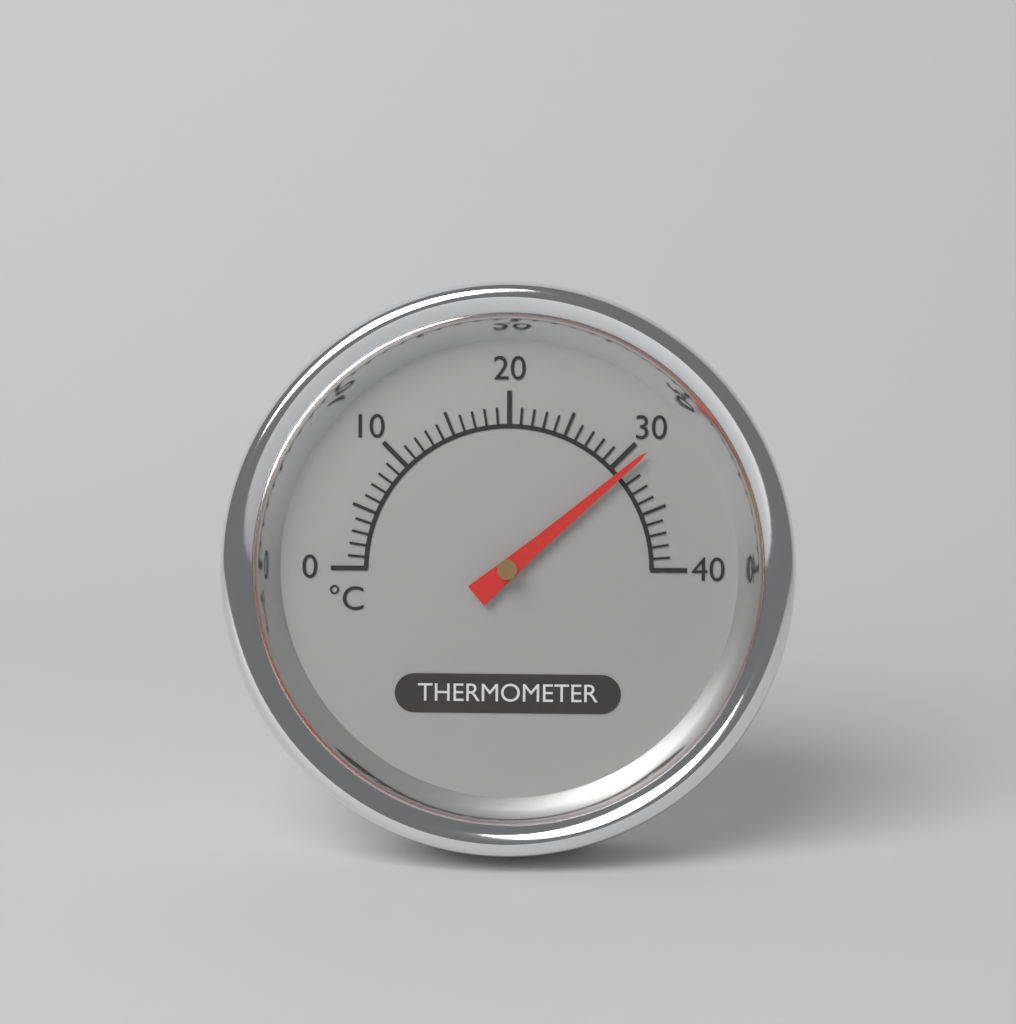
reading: 31 °C
